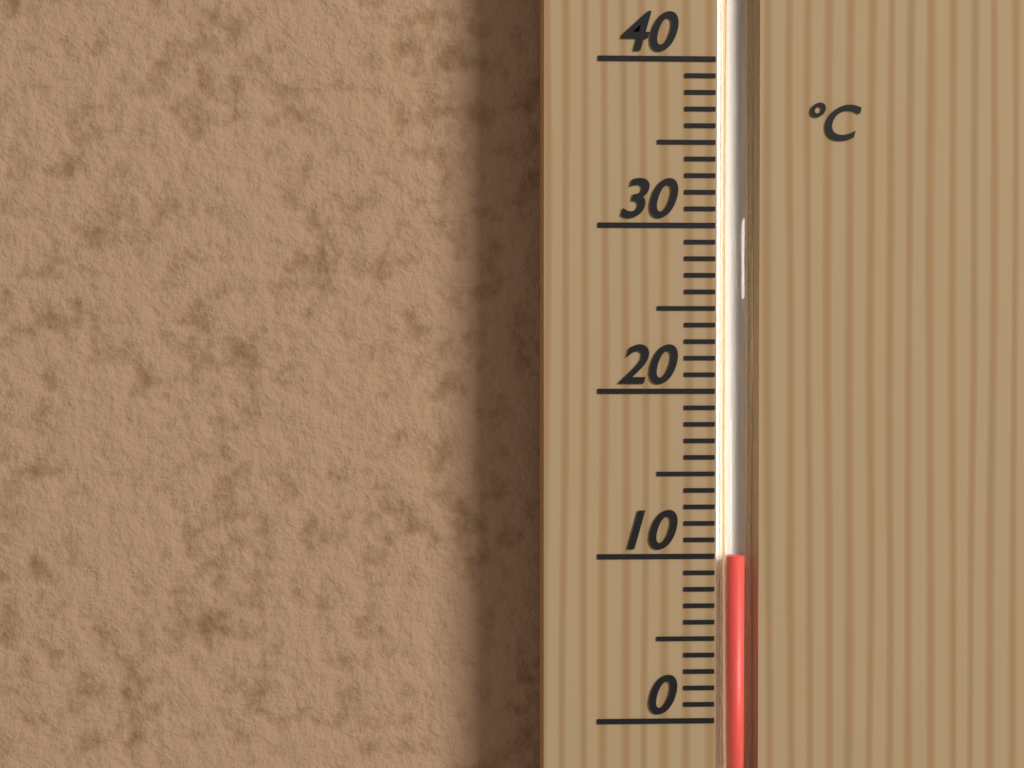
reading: 10 °C
